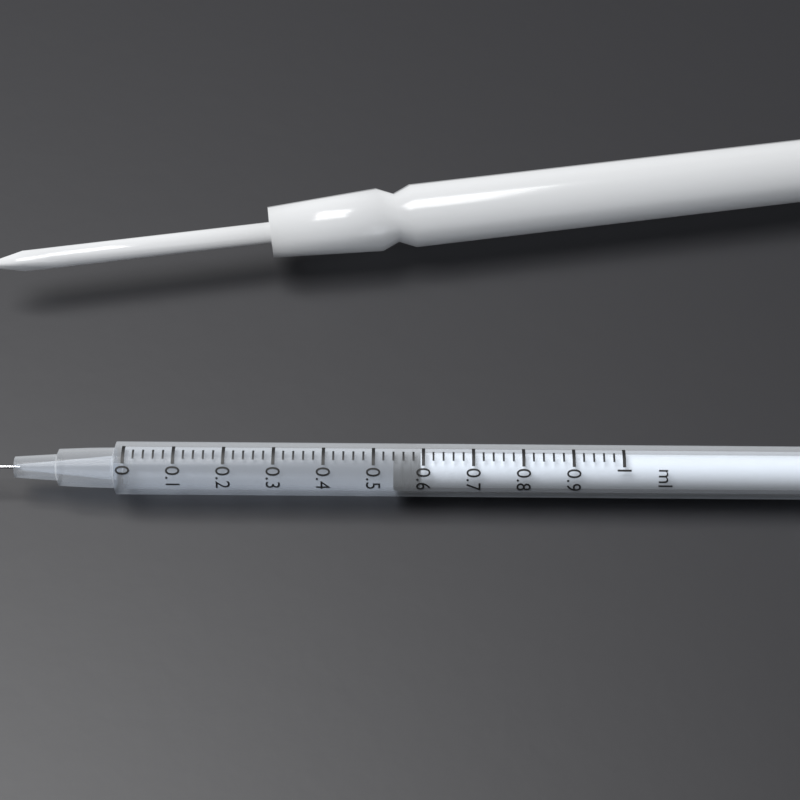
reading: 0.54 ml
